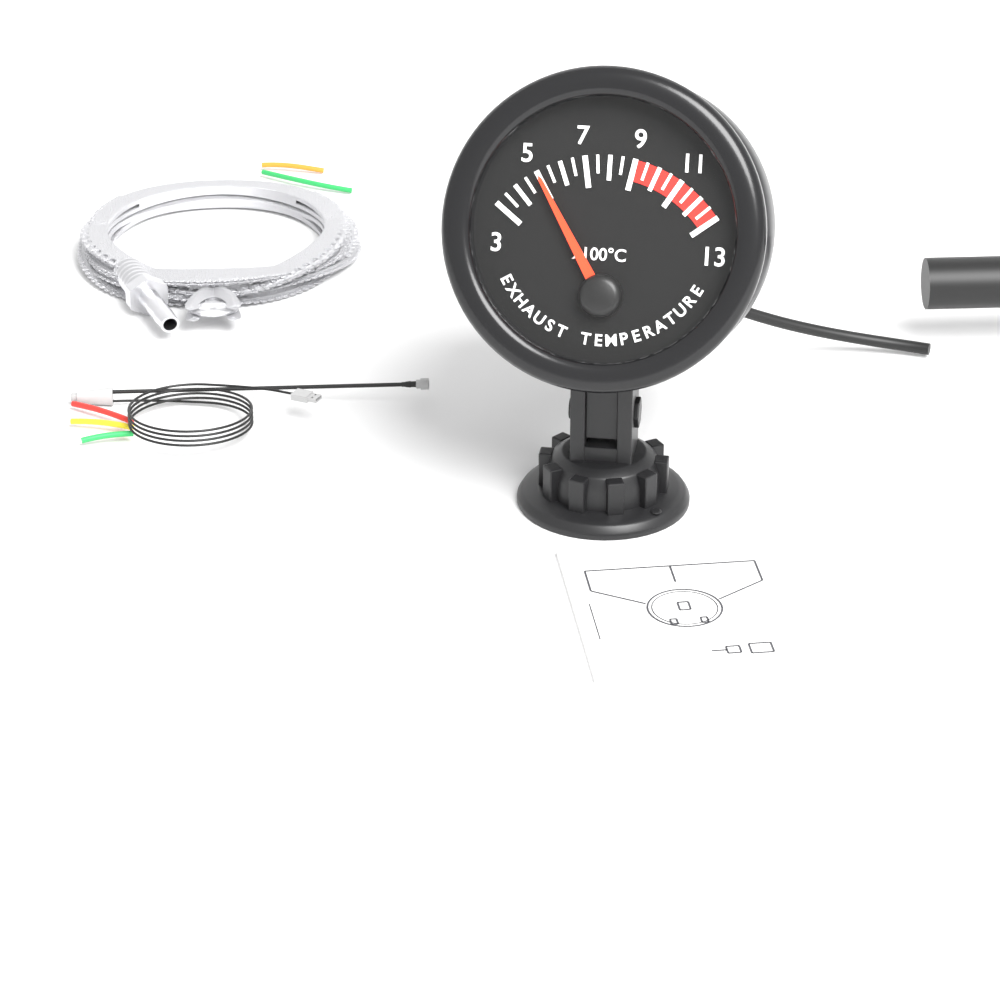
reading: 500 °C
